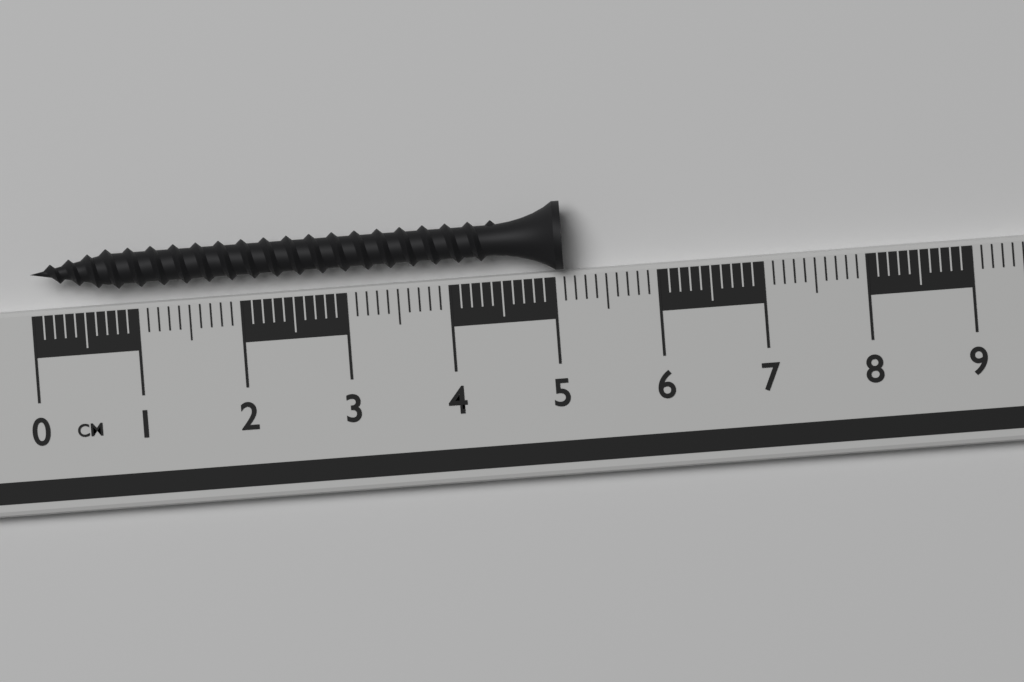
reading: 5.1 cm
